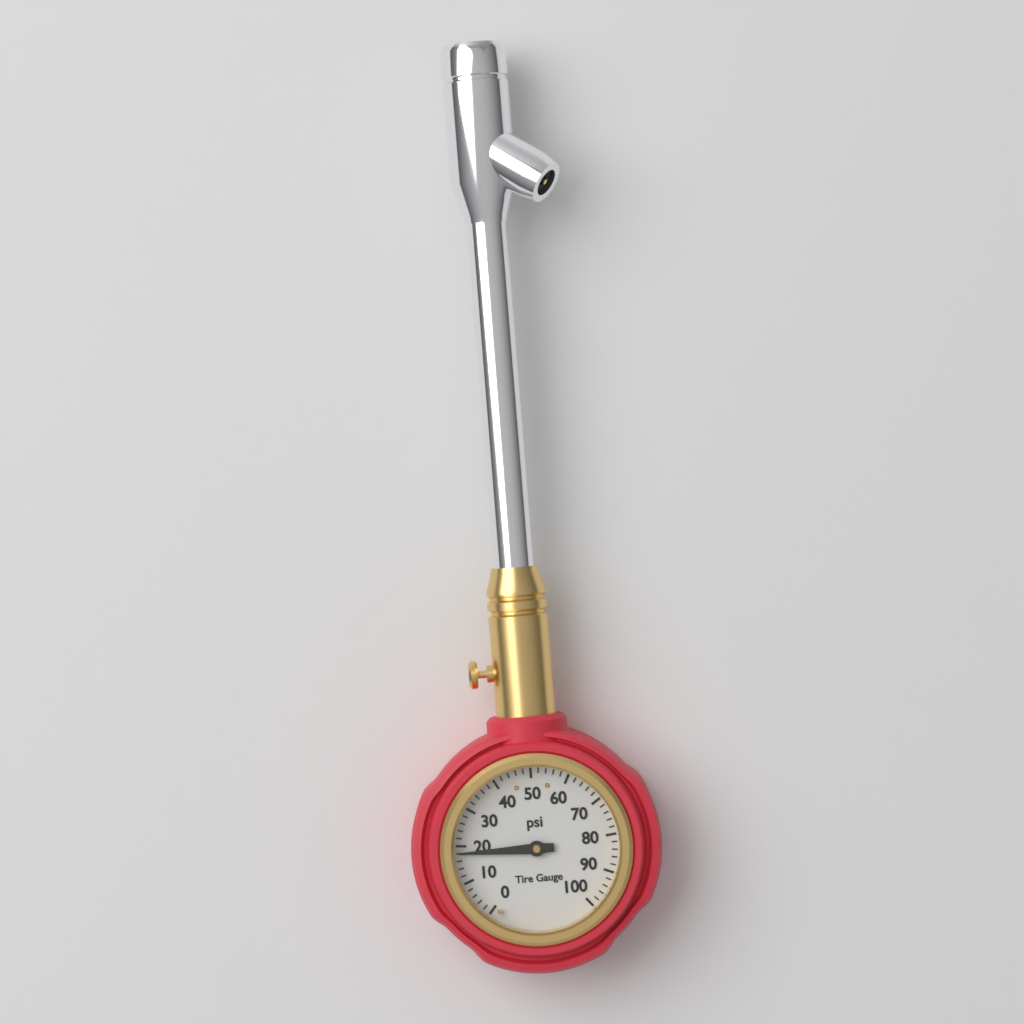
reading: 18 psi
